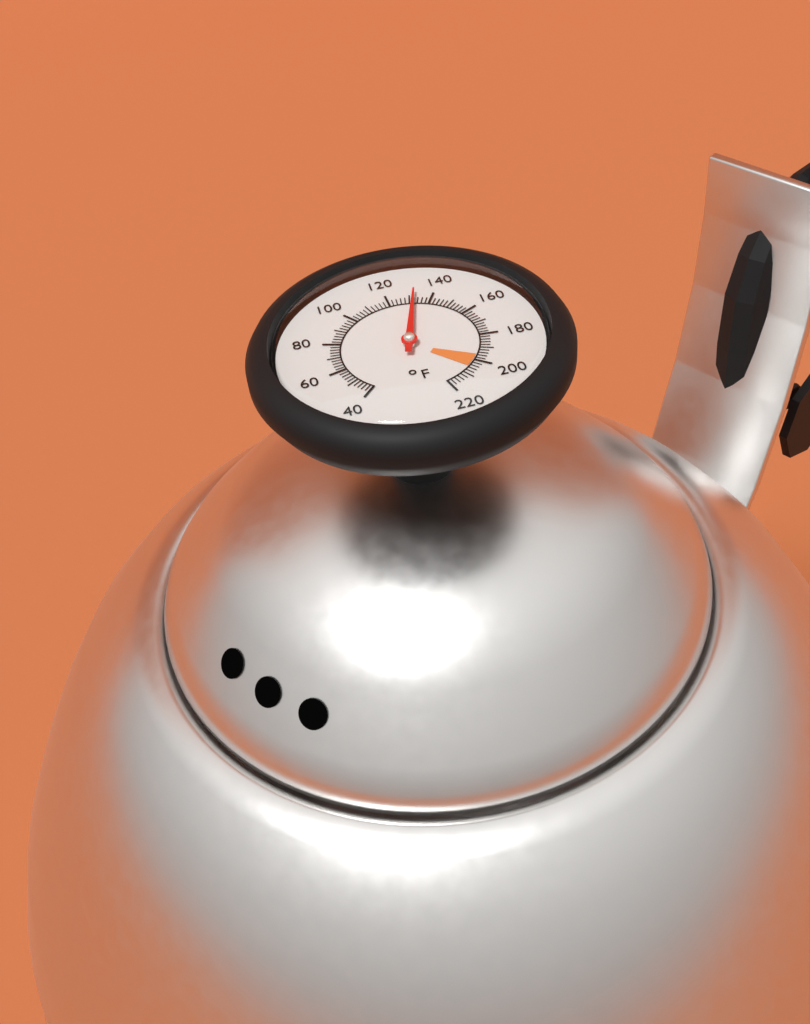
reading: 132 °F
